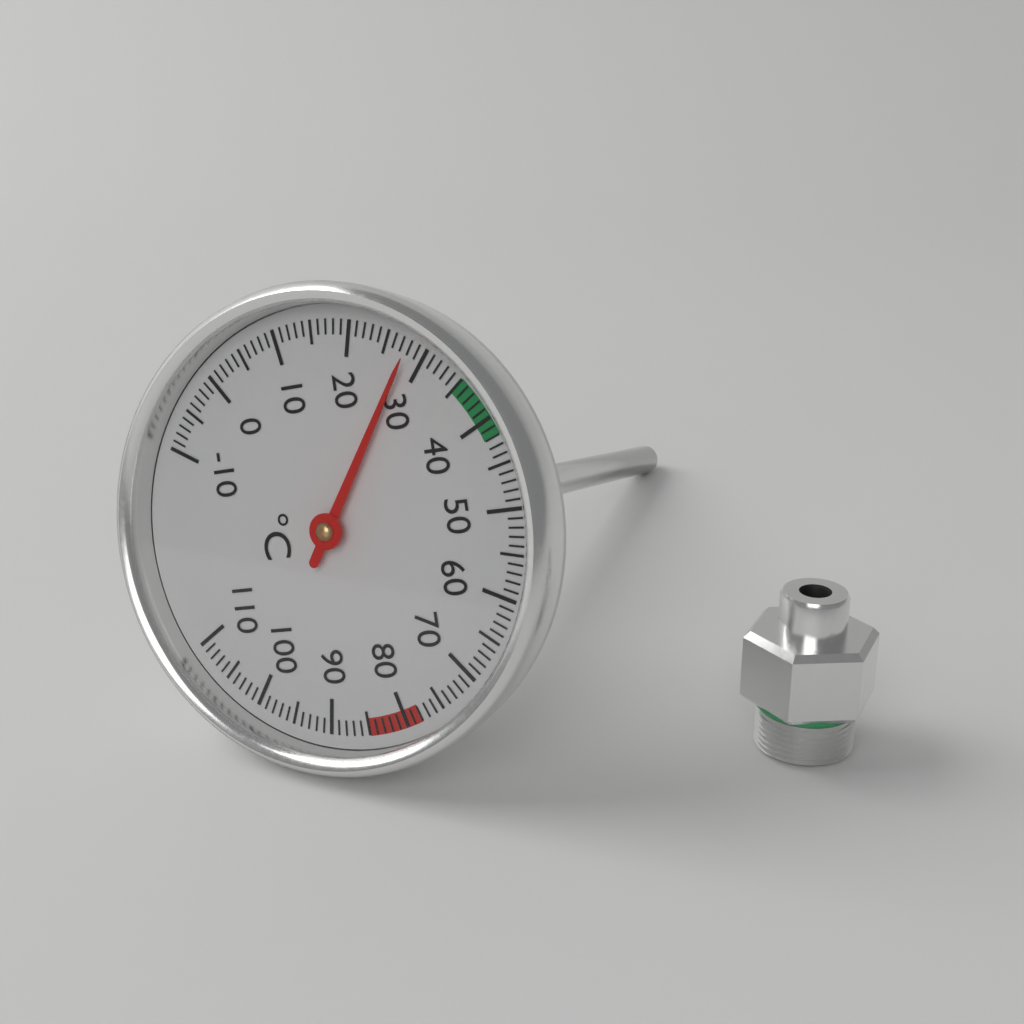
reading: 28 °C
